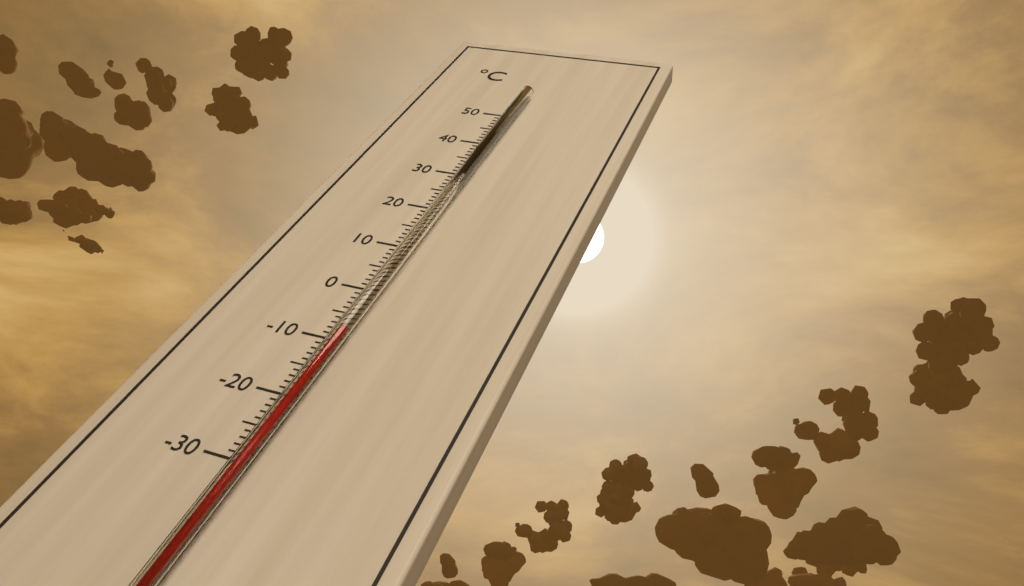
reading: -9 °C
